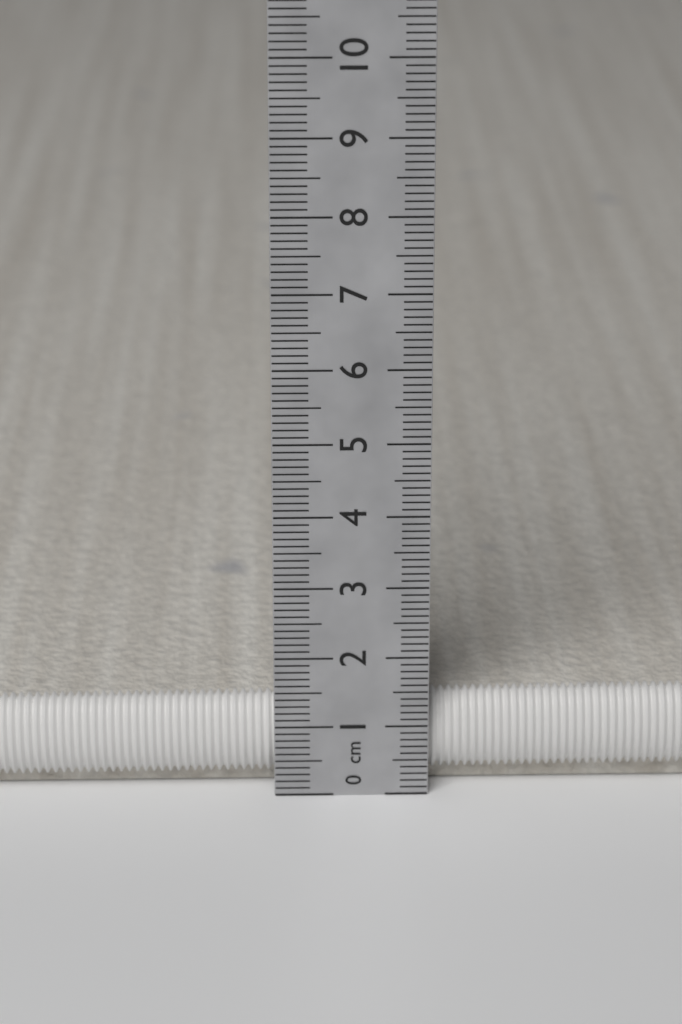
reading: 1.2 cm
